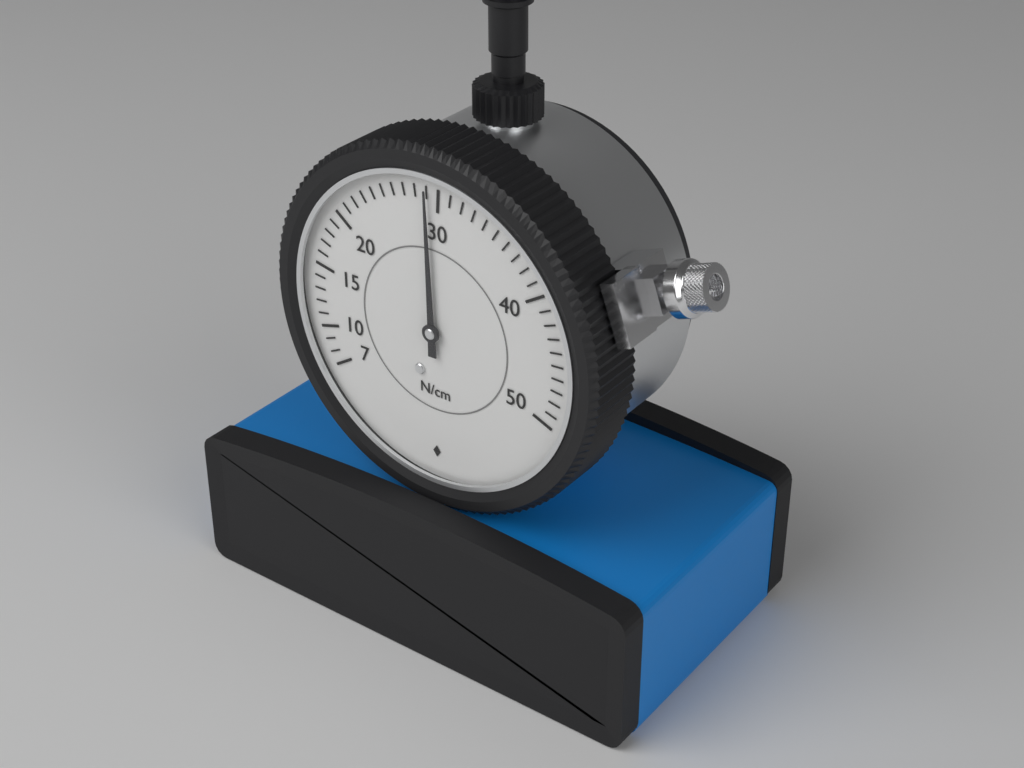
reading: 29 N/cm
